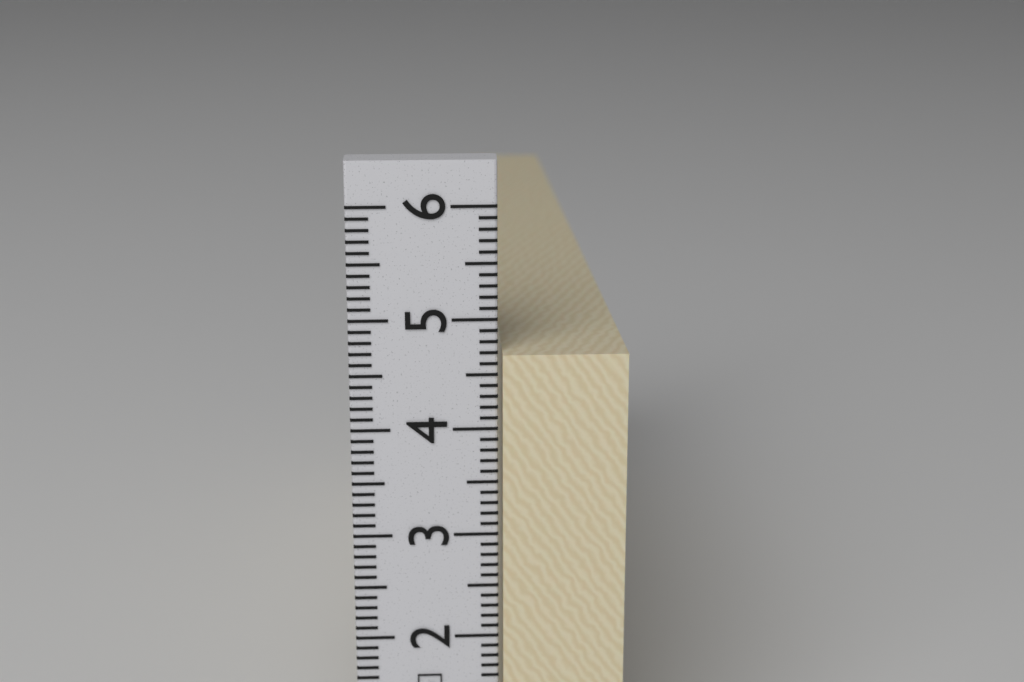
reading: 4.7 cm
